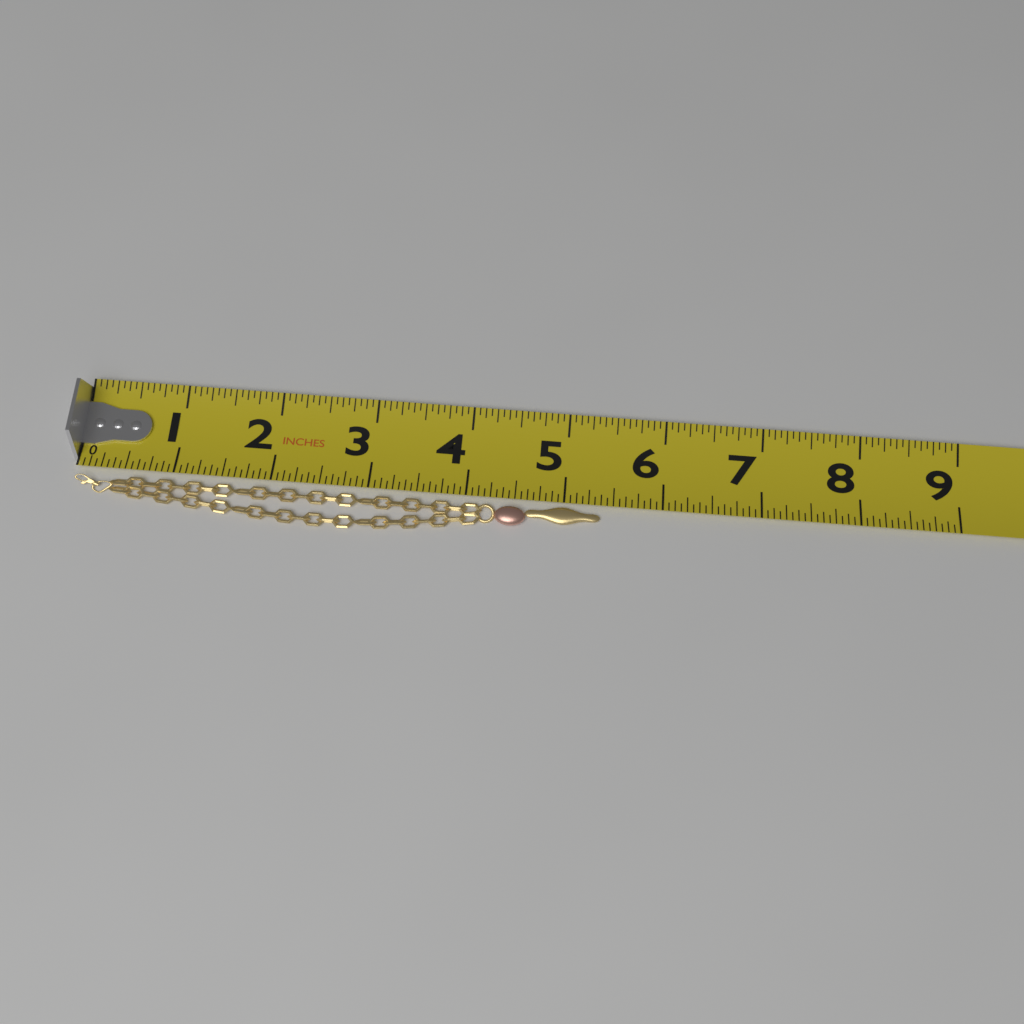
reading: 5.3750 in
